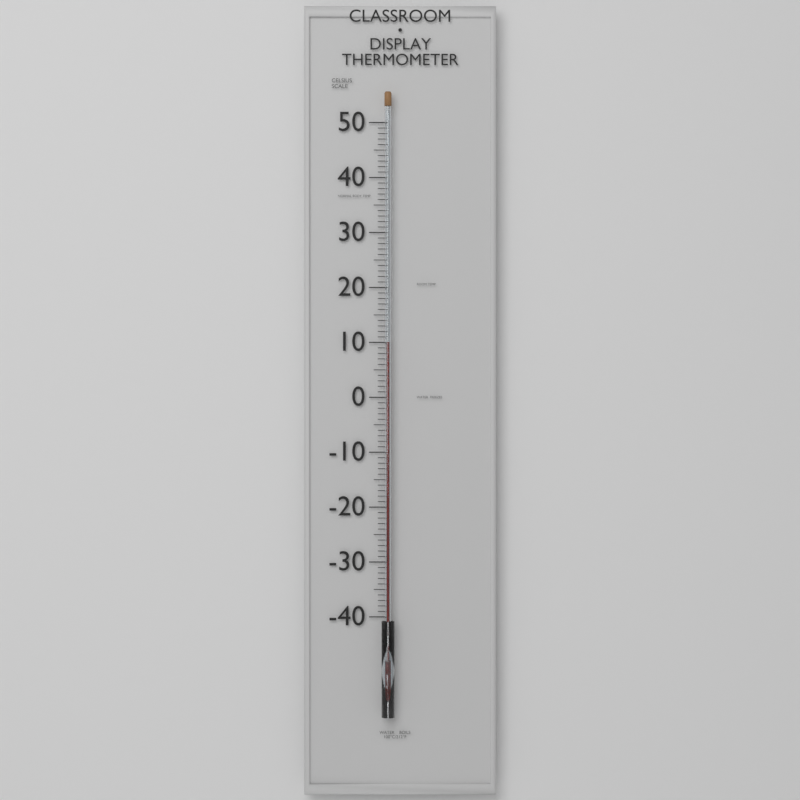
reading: 10 °C
